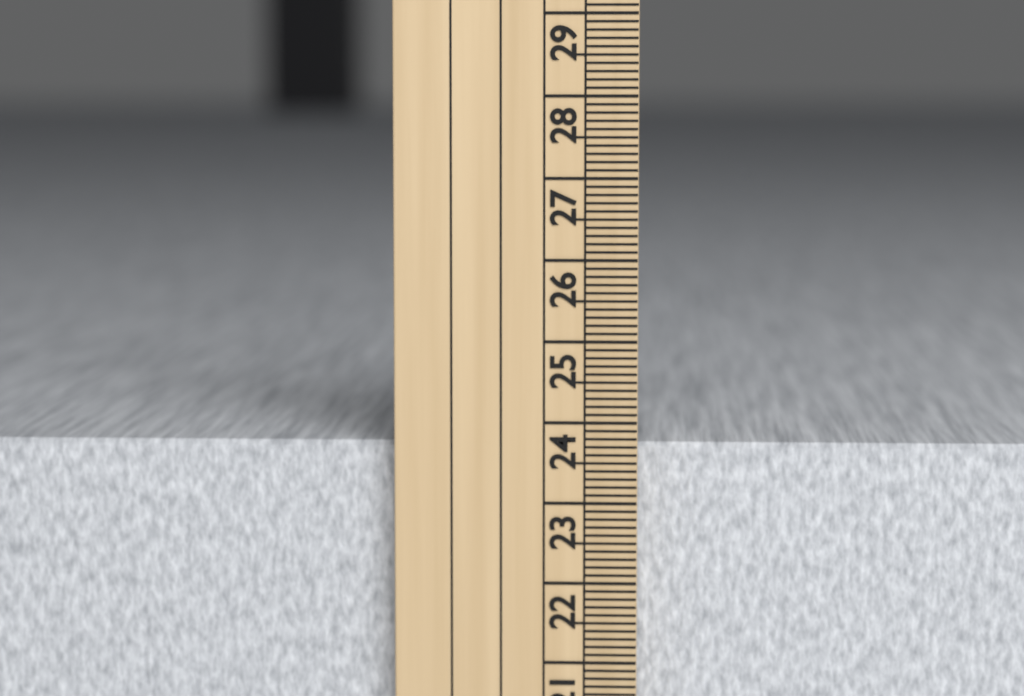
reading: 23.7 cm
